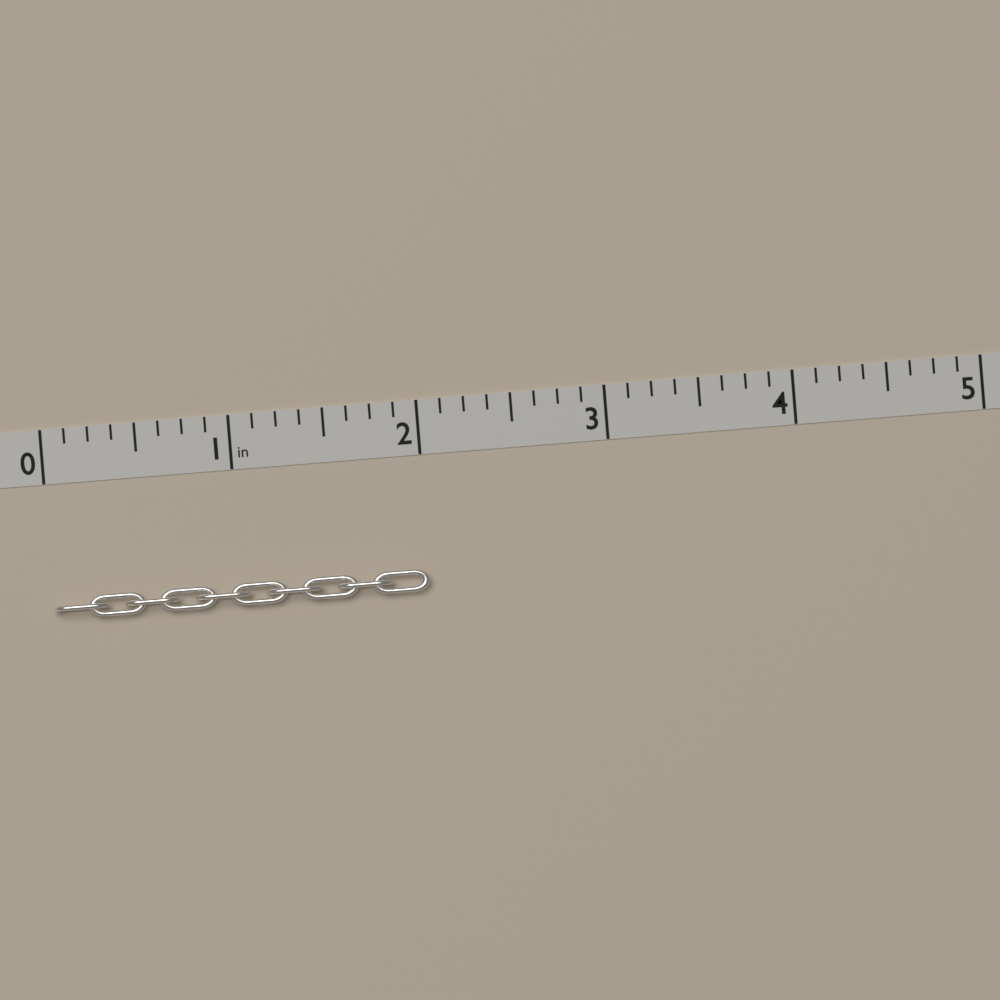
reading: 2.000 in
